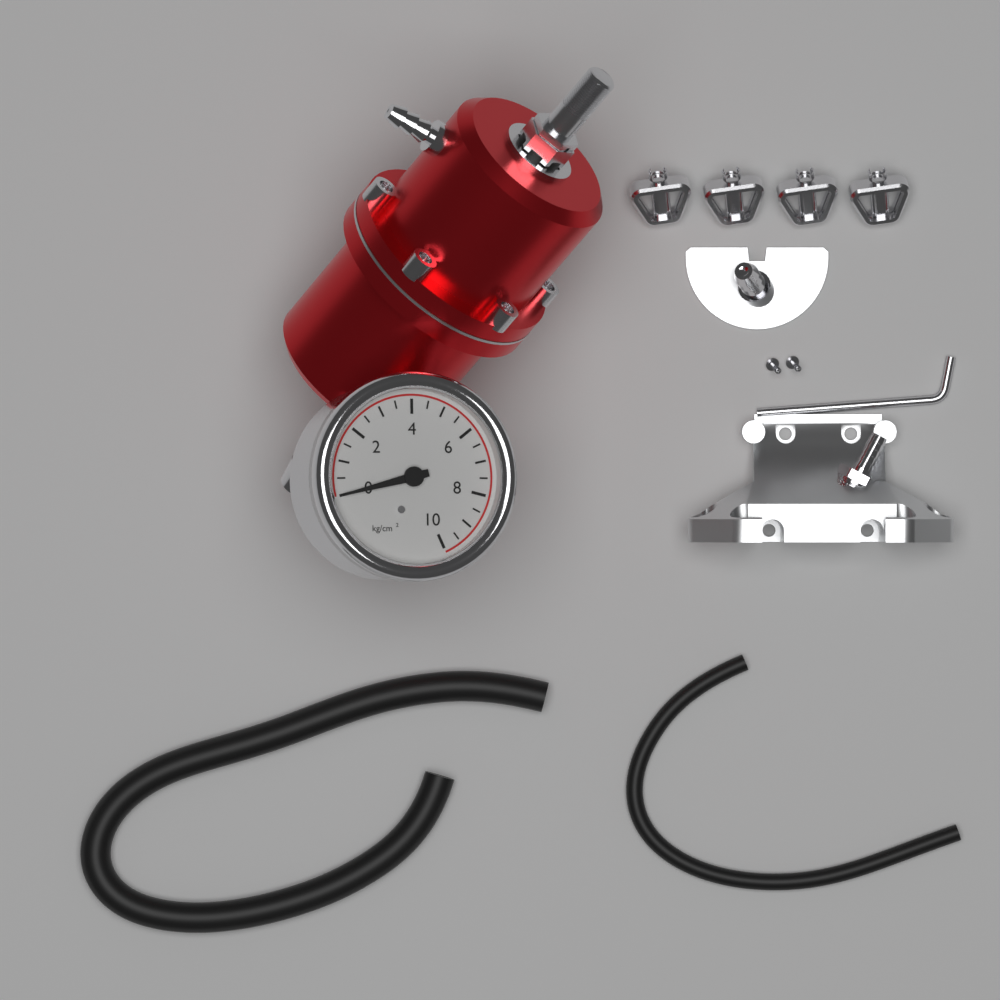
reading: 0.0 kg/cm²
